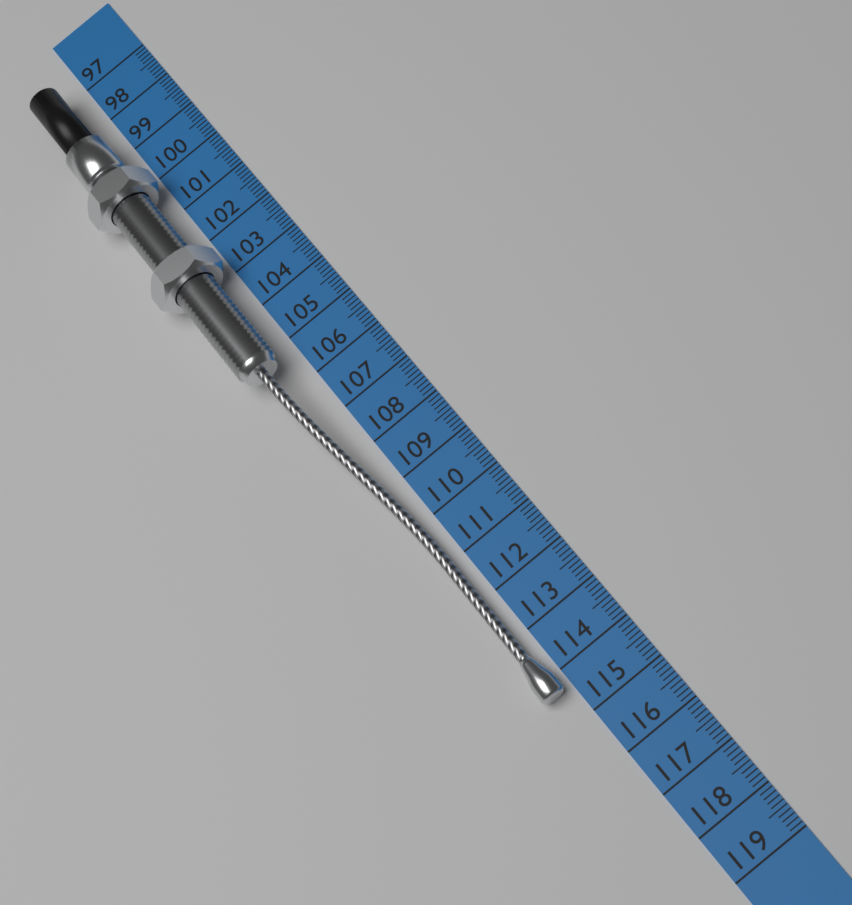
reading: 114.4 cm
